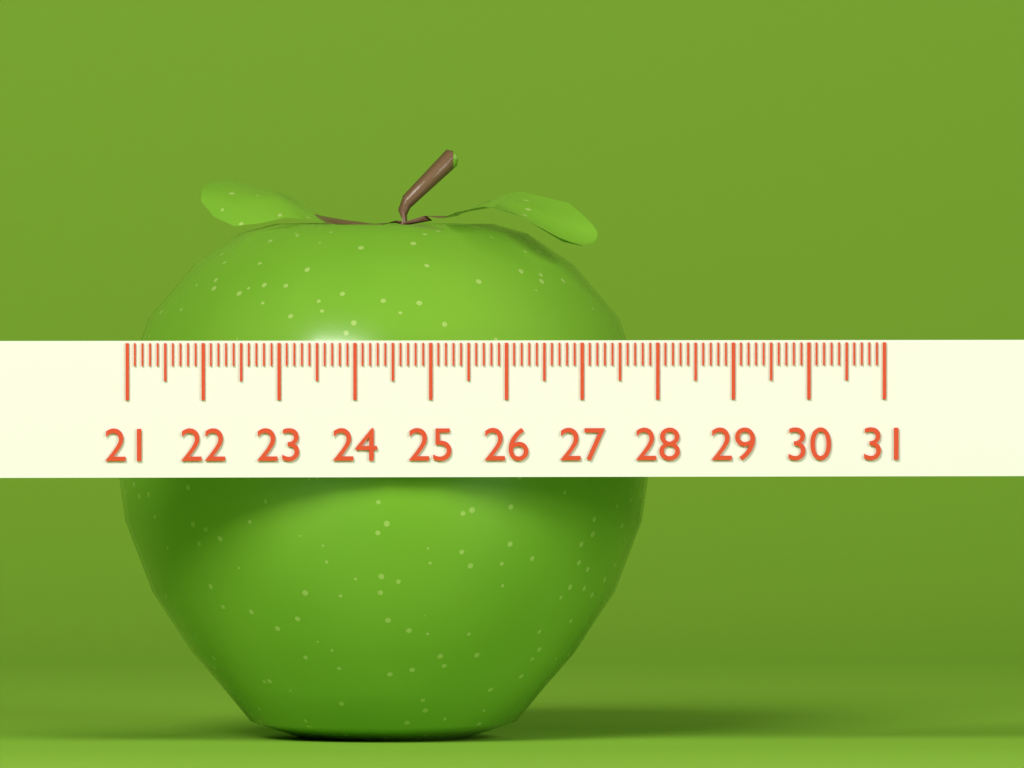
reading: 28.2 (no unit)
